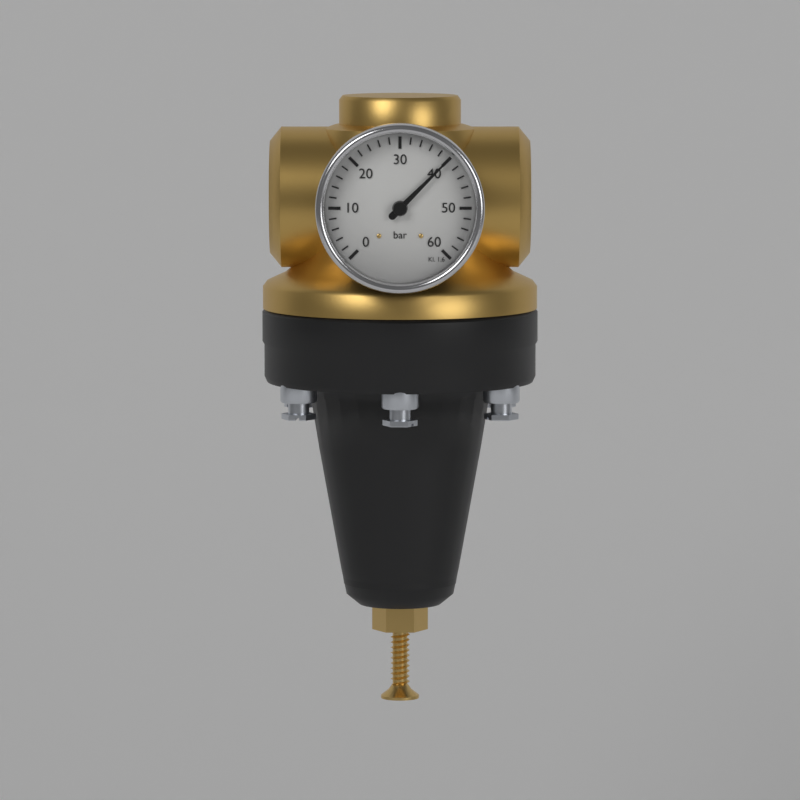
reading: 40 bar
